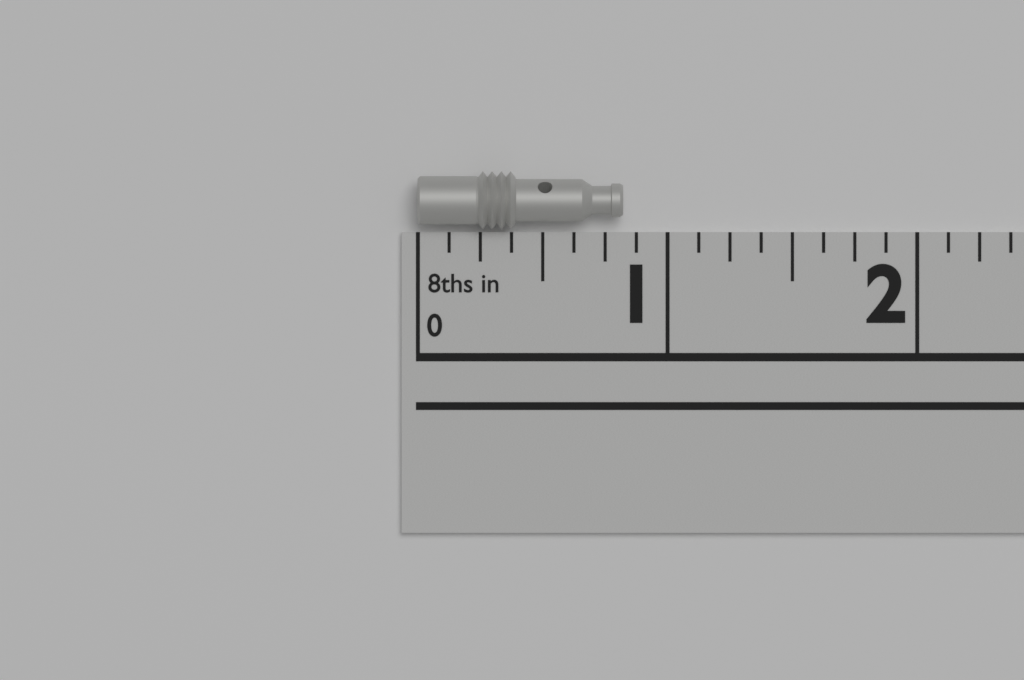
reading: 0.820 in
